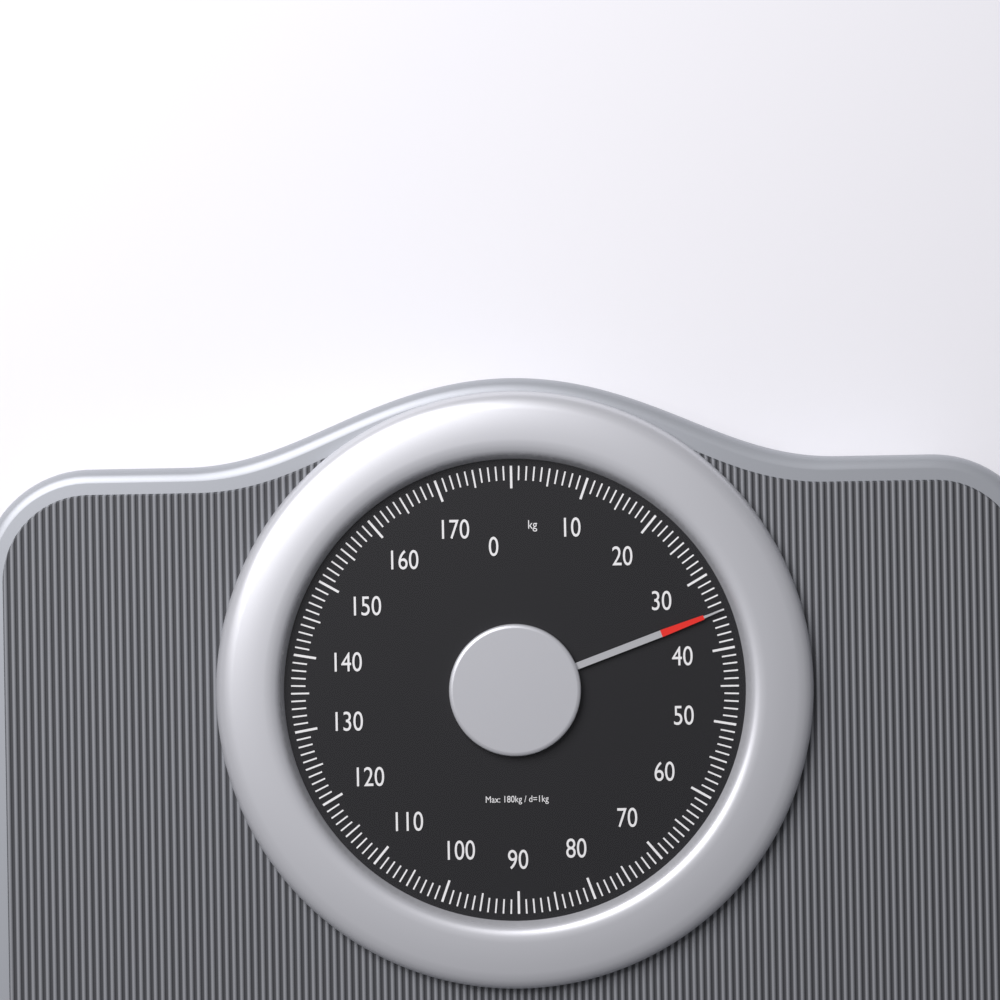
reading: 35 kg
